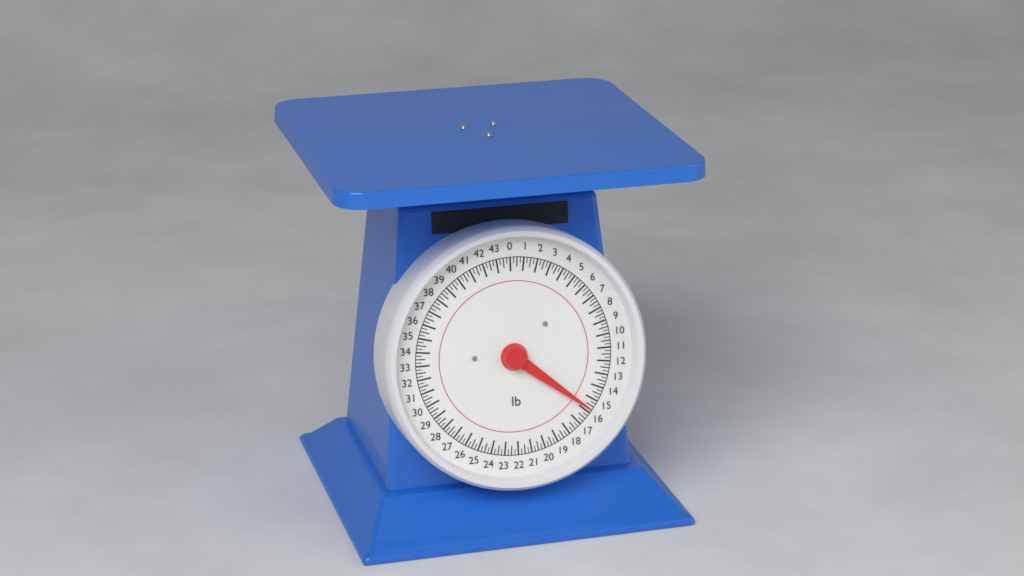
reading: 15.75 lb
